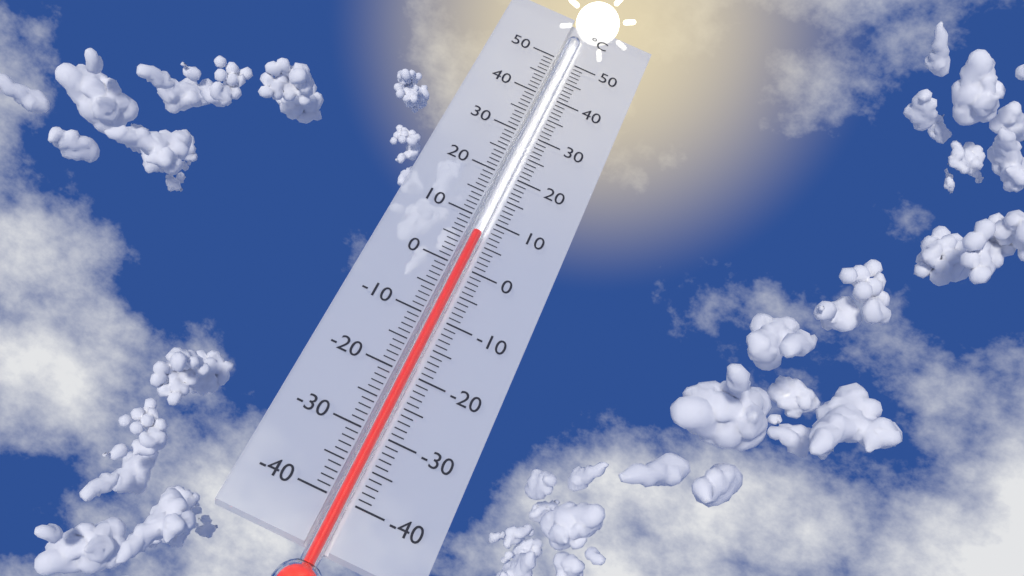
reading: 7 °C
